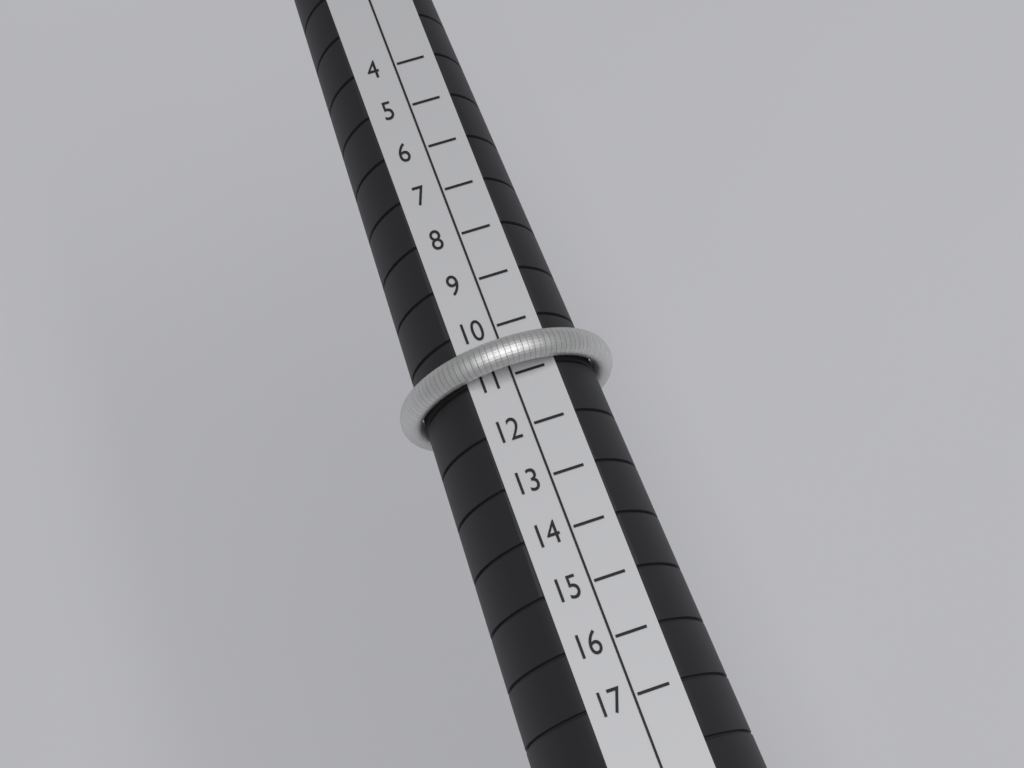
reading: 11 (no unit)
